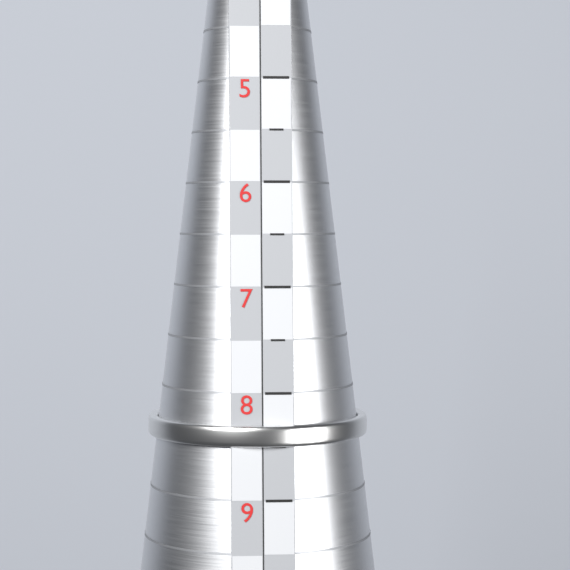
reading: 8.5 (no unit)
